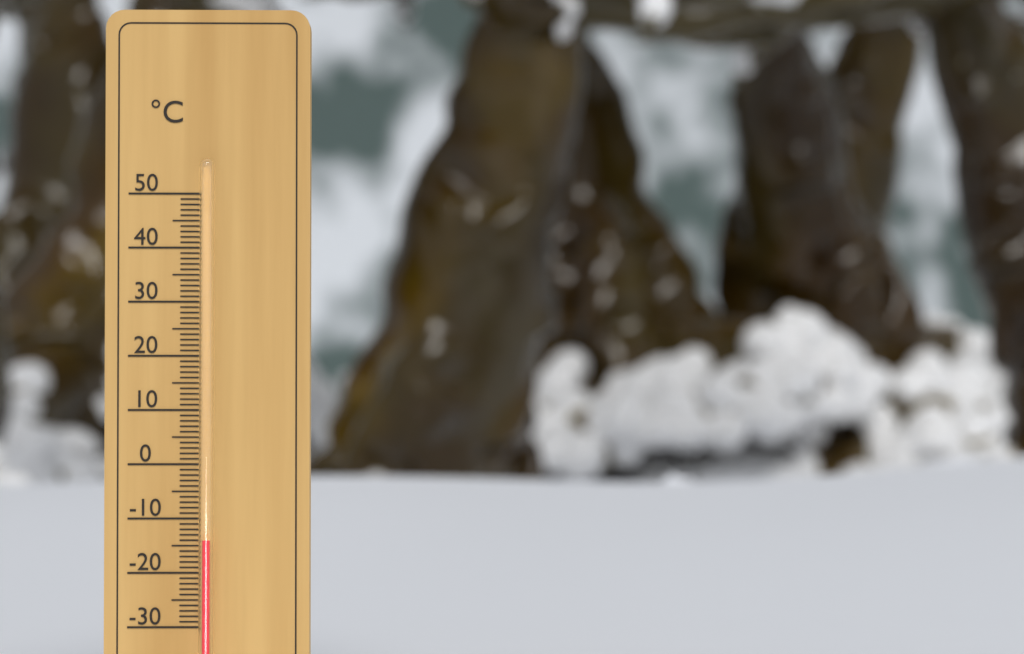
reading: -14 °C
